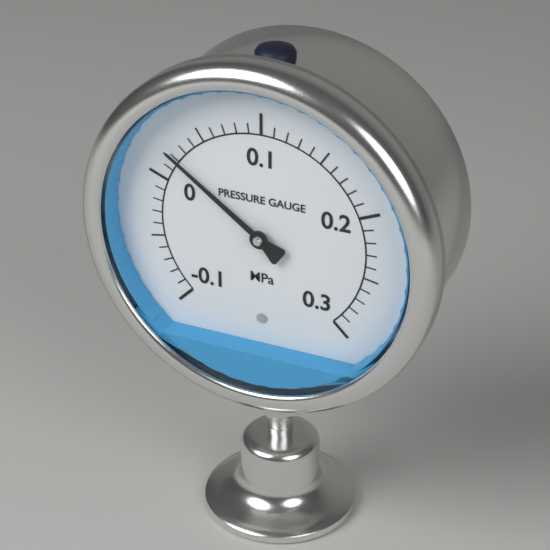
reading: 0.02 MPa
